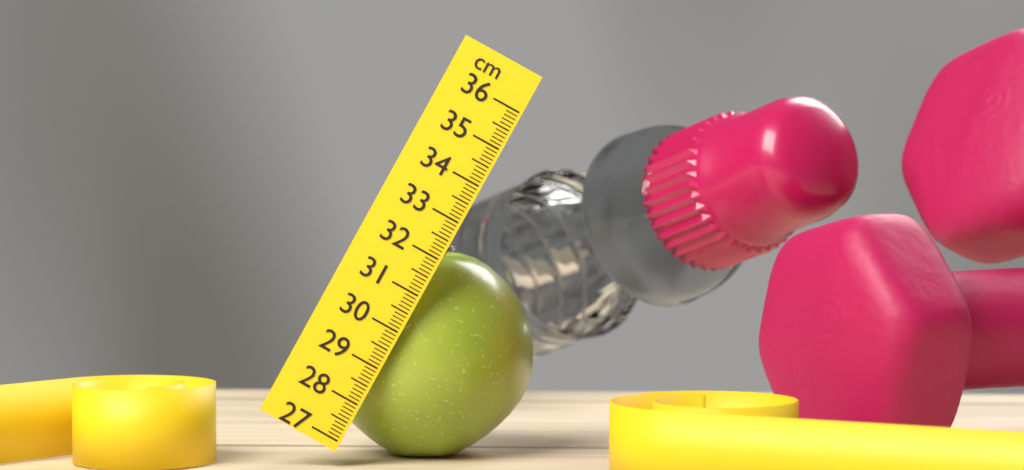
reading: 32.2 cm
